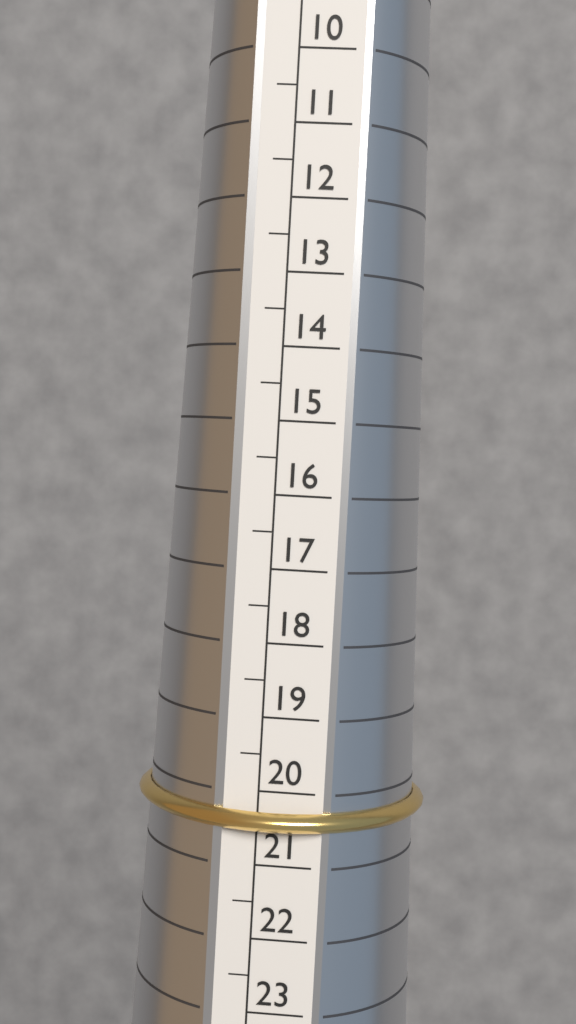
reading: 20.5 (no unit)
